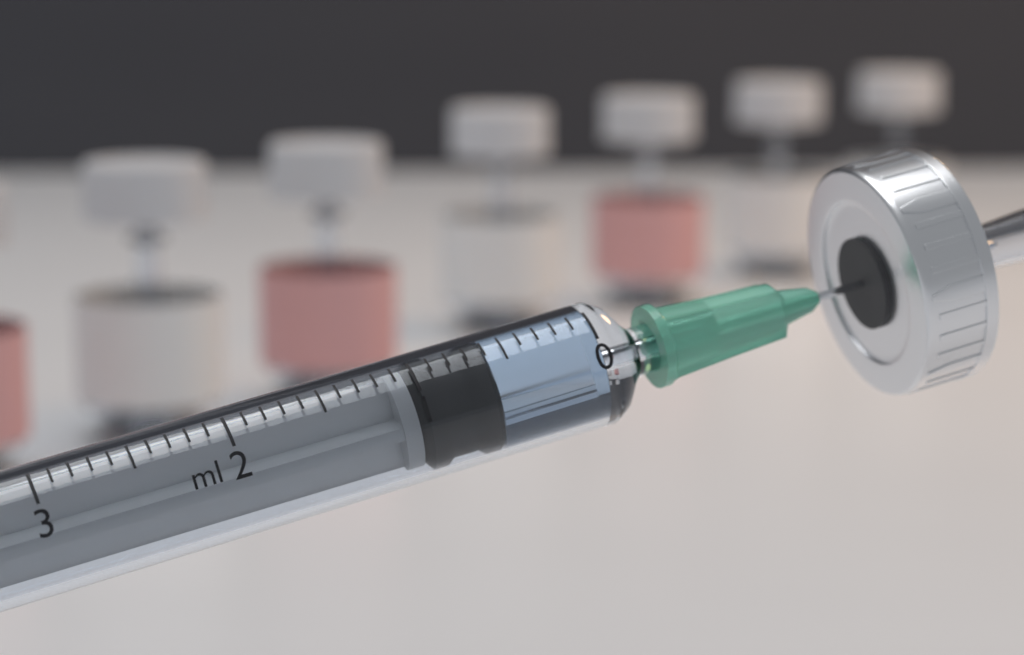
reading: 0.6 ml
